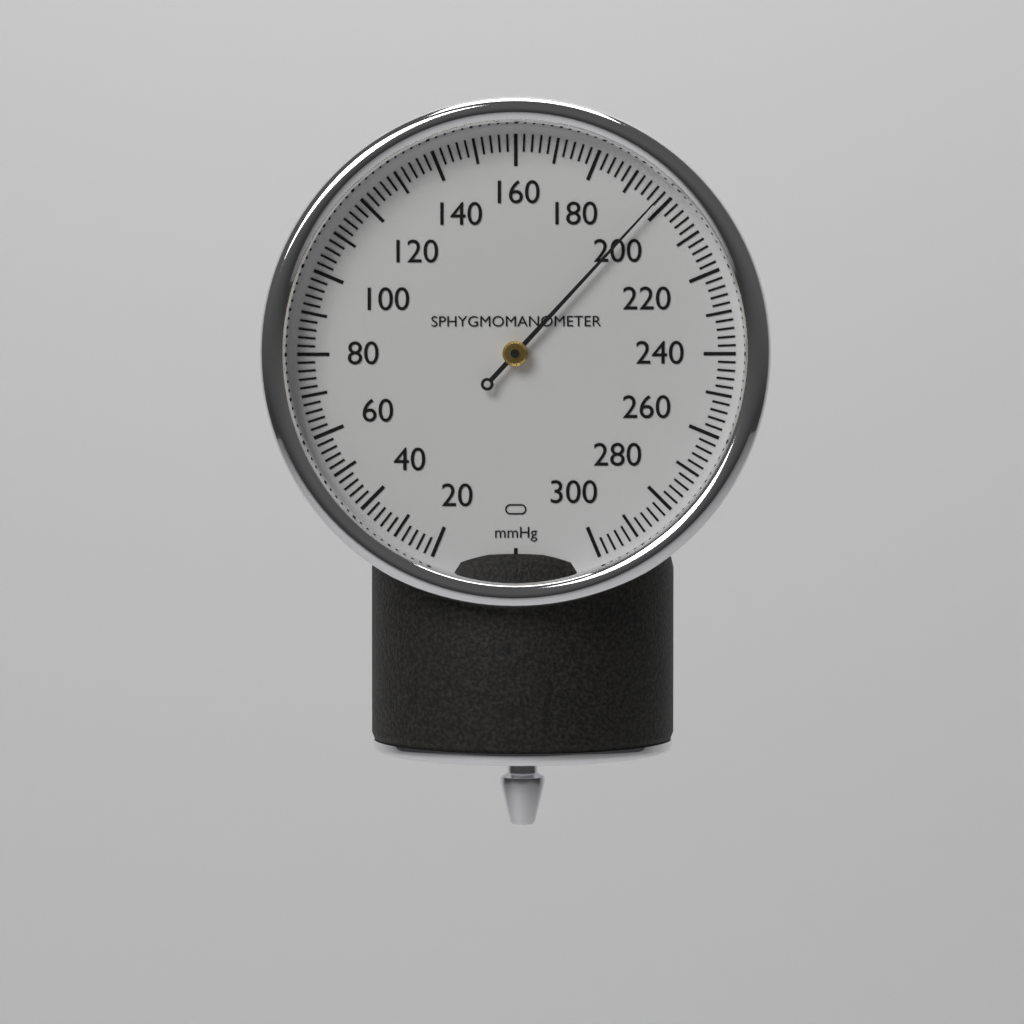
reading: 198 mmHg
